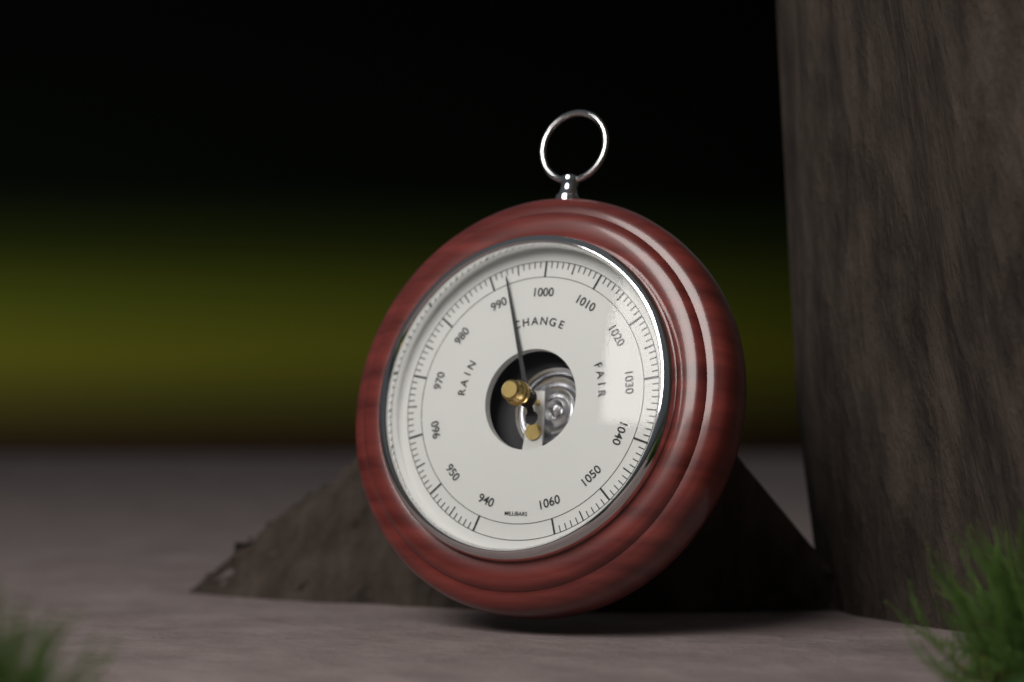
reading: 993 mbar
